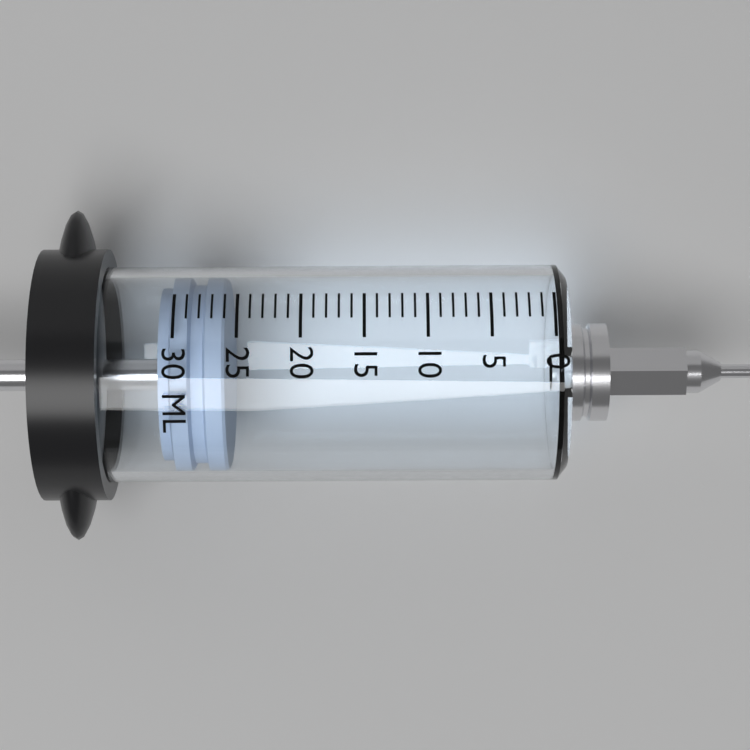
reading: 26 ml
